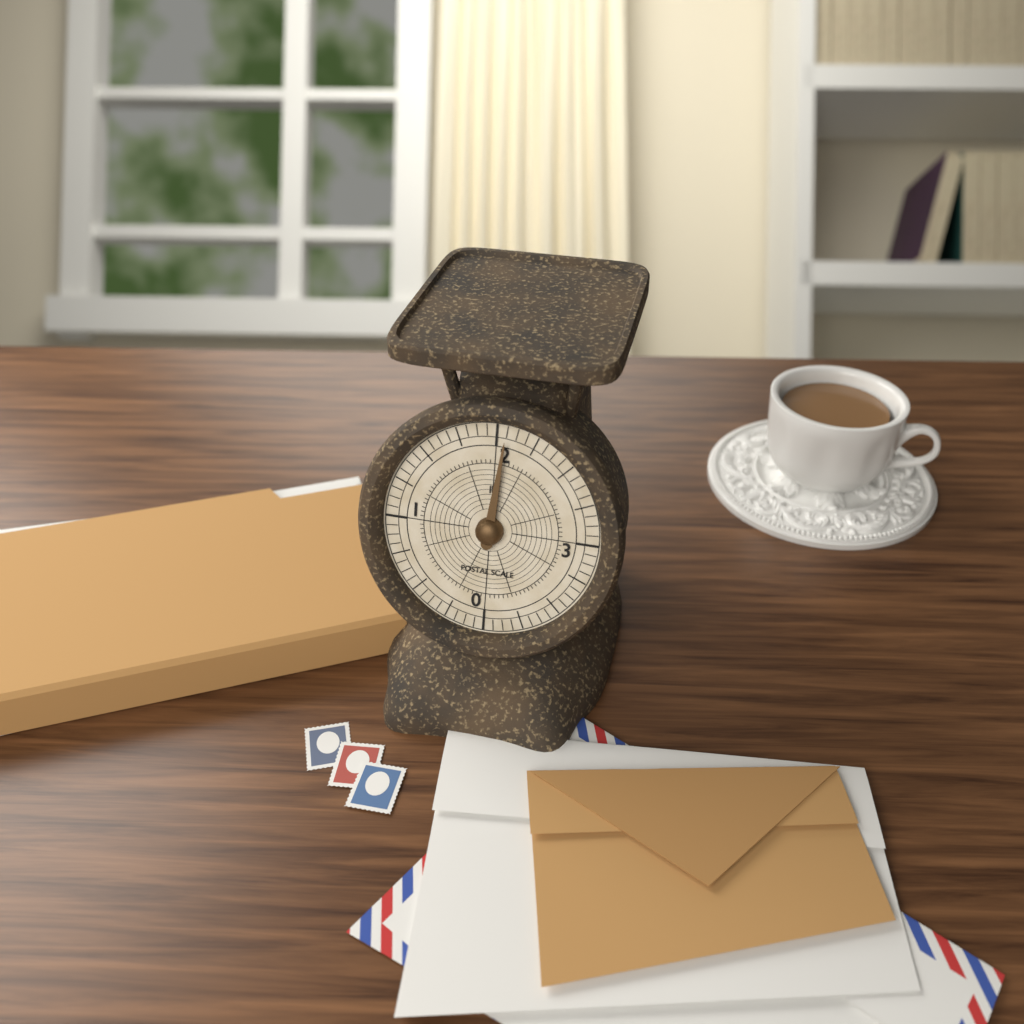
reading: 2.0625 lb
